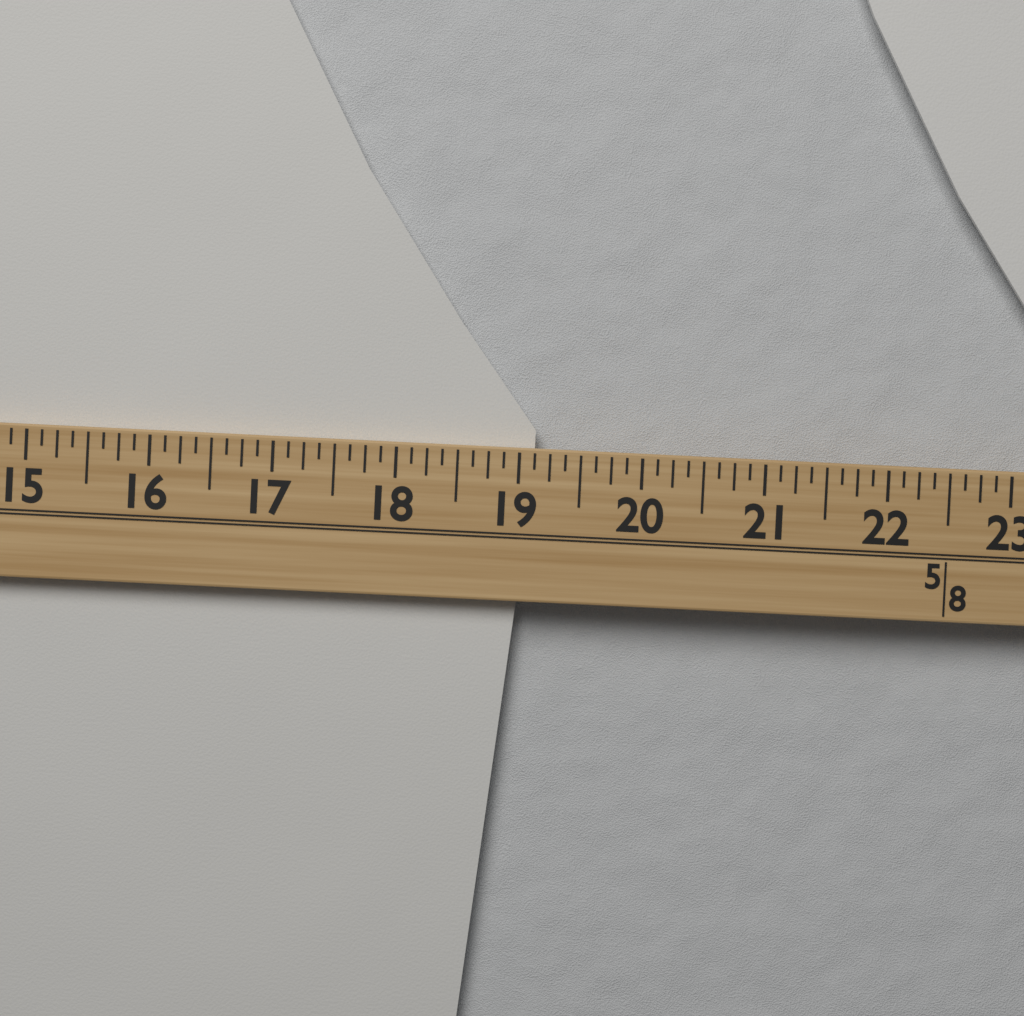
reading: 19.125 (no unit)
